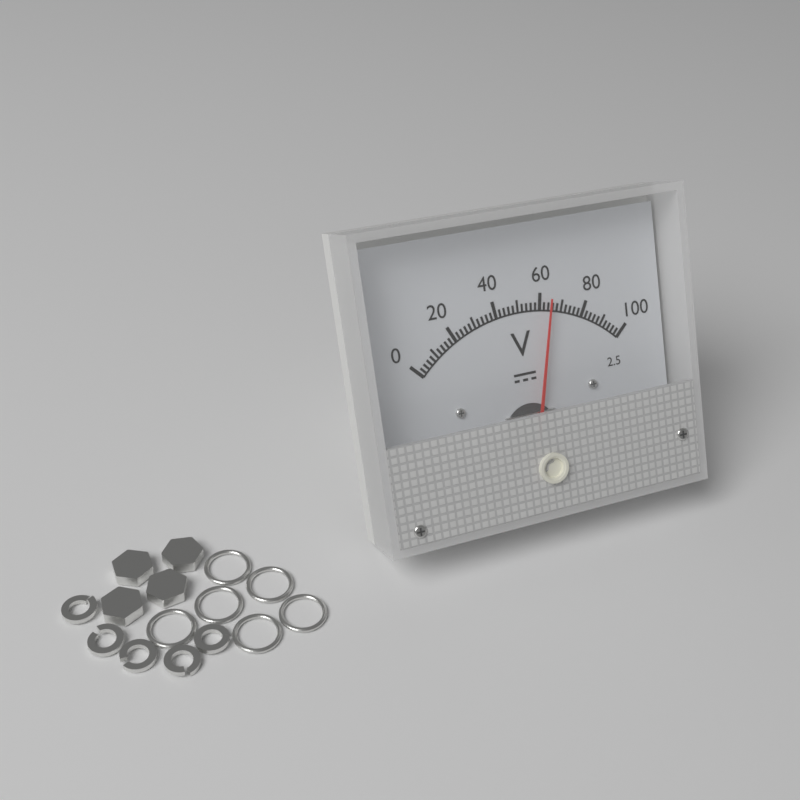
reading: 64 V
